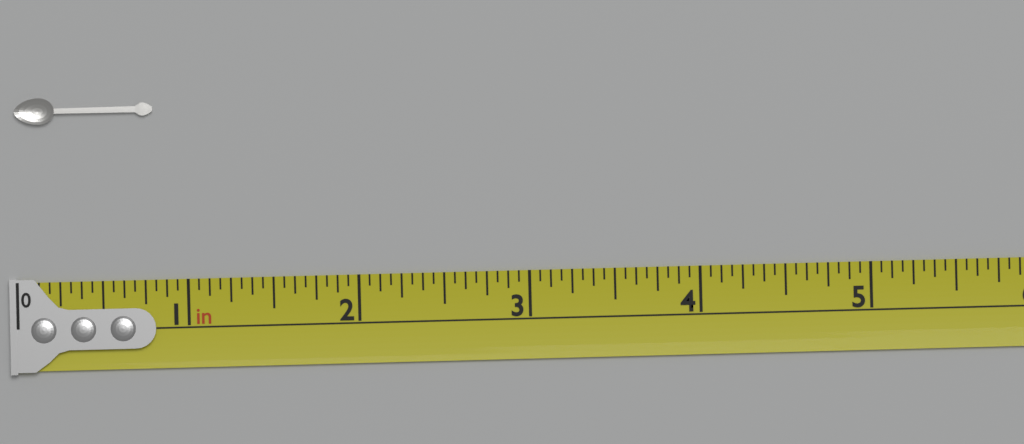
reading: 0.8125 in
